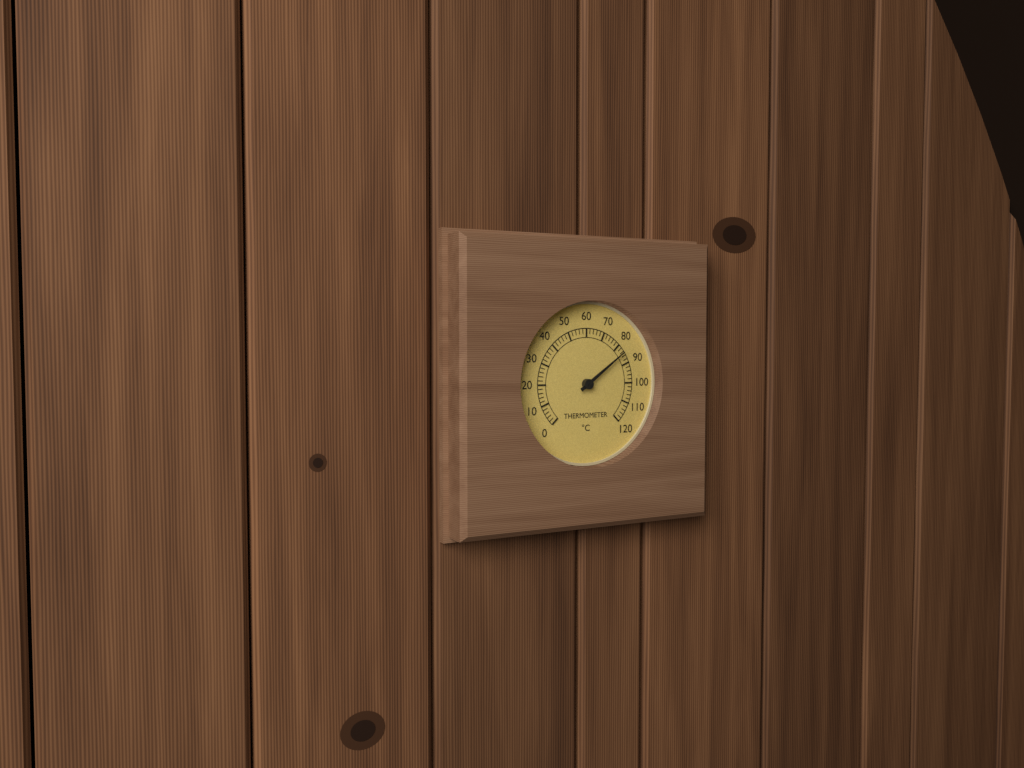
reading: 84 °C
